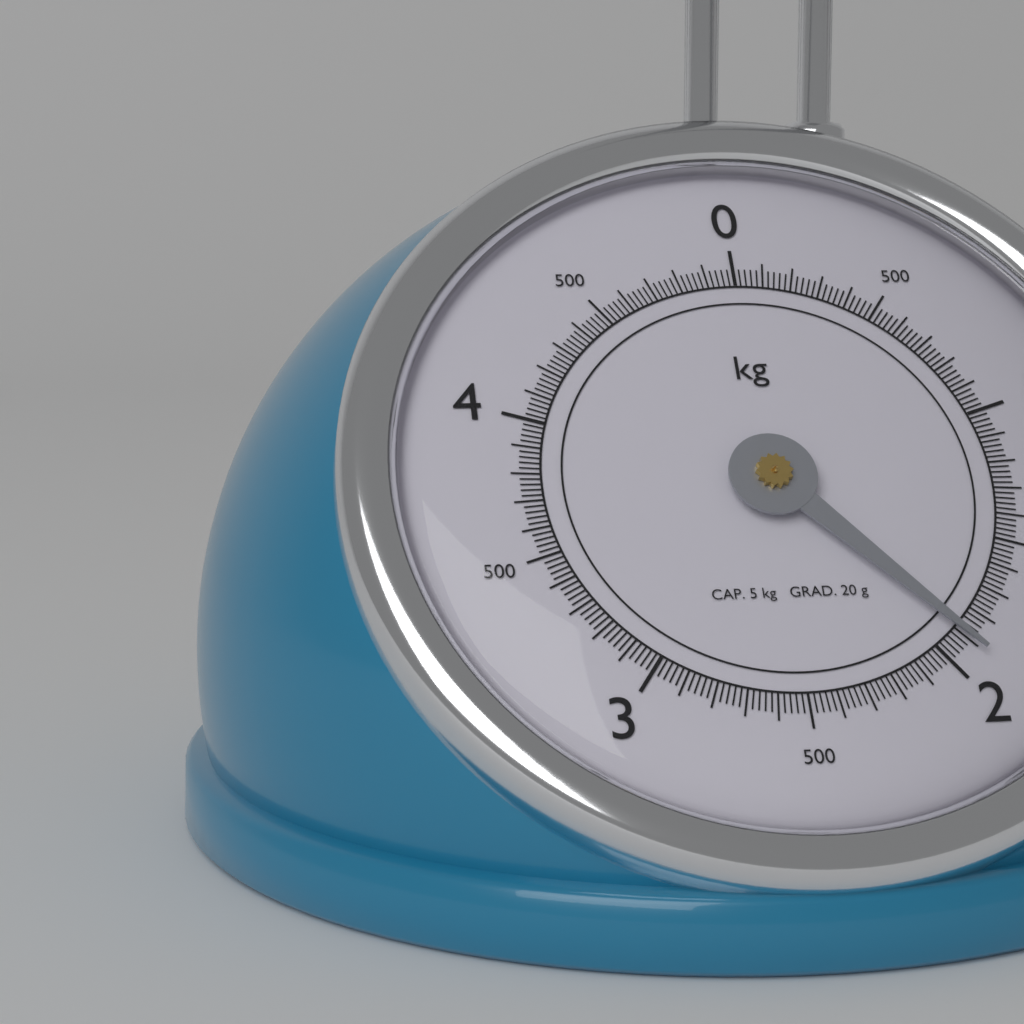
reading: 1.90 kg
